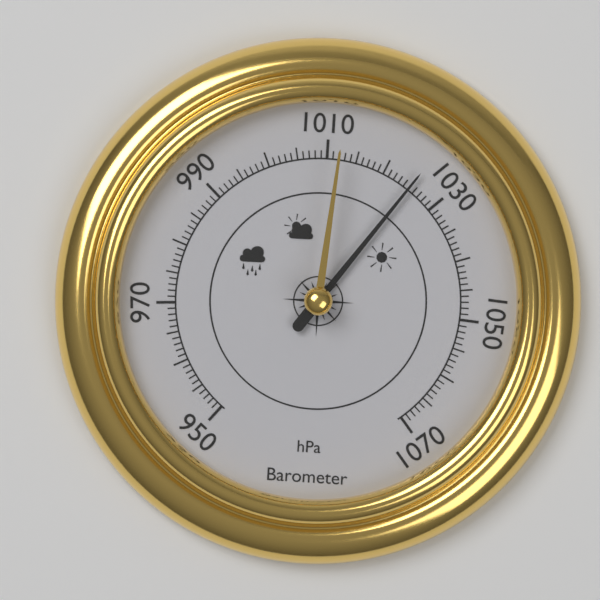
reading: 1025 hPa
